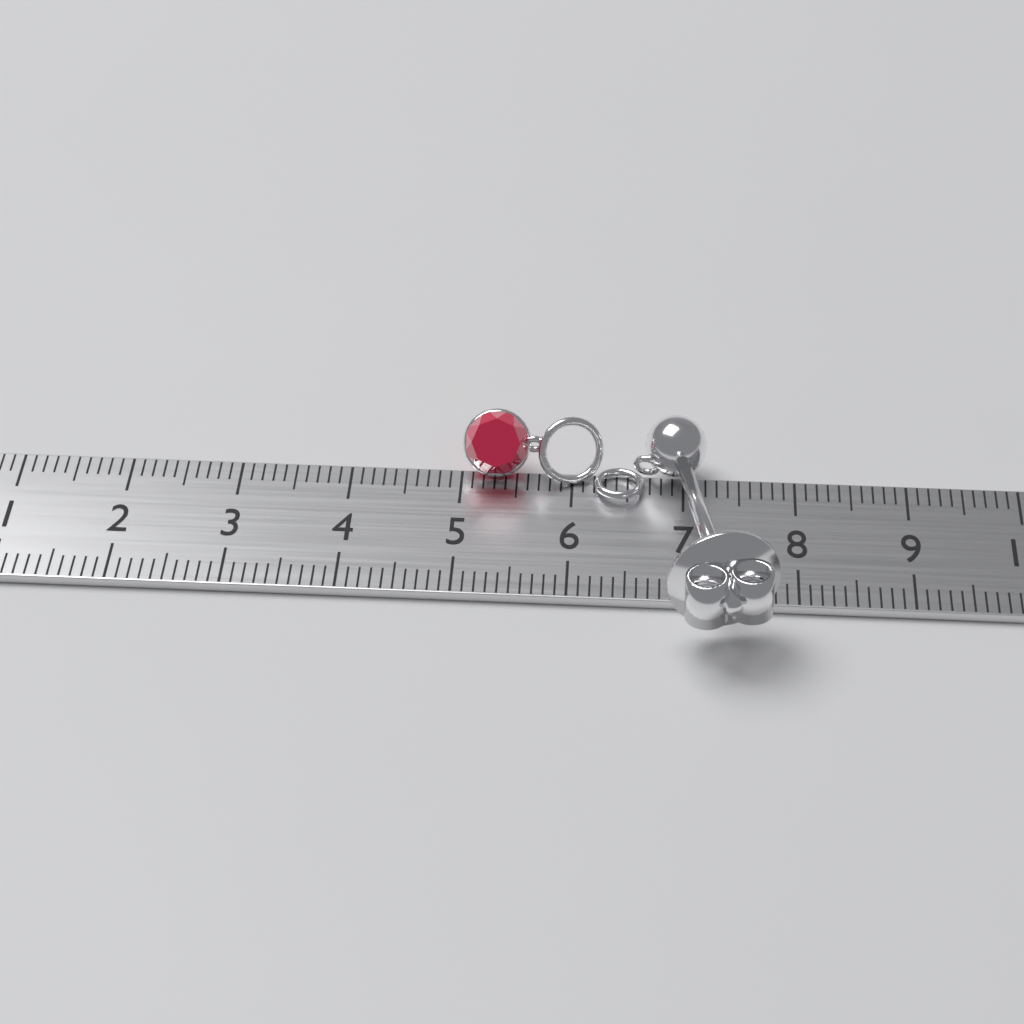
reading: 7.8 cm
